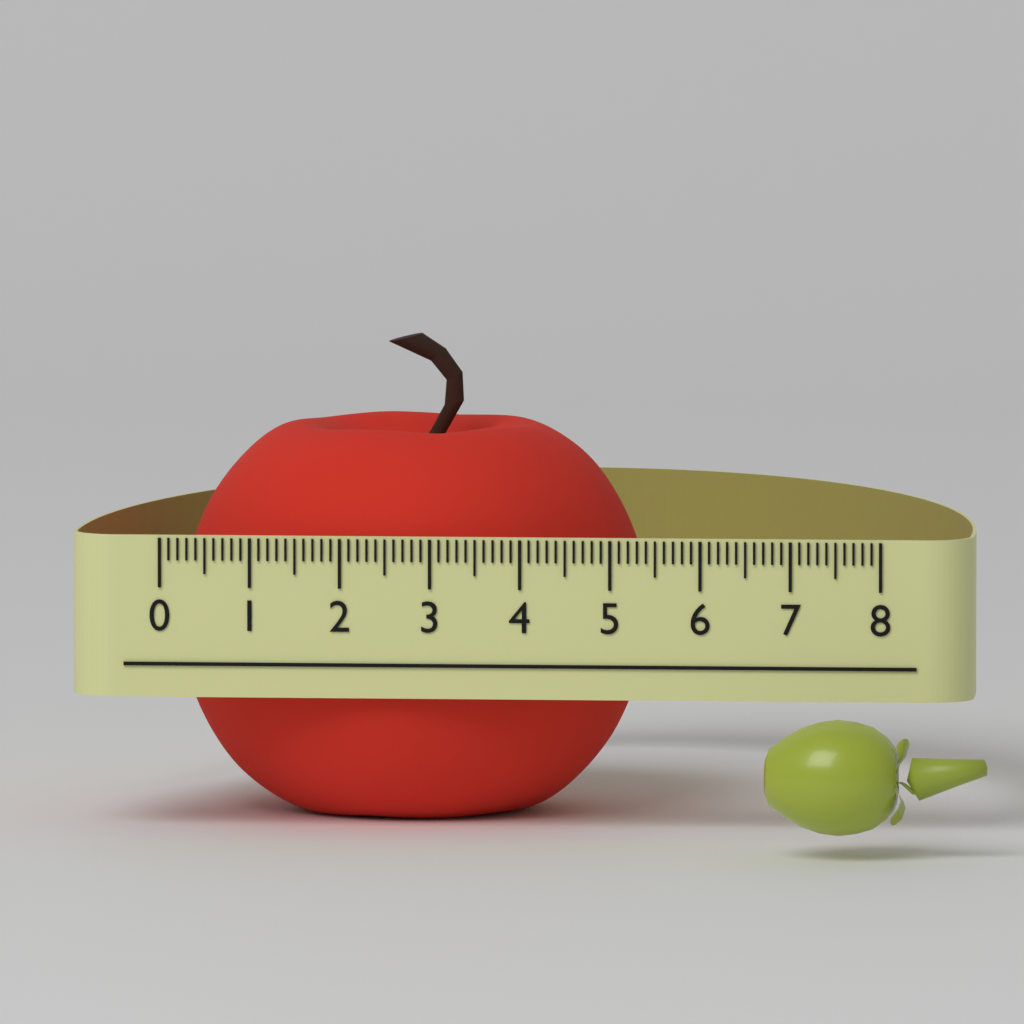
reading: 5.2 (no unit)
